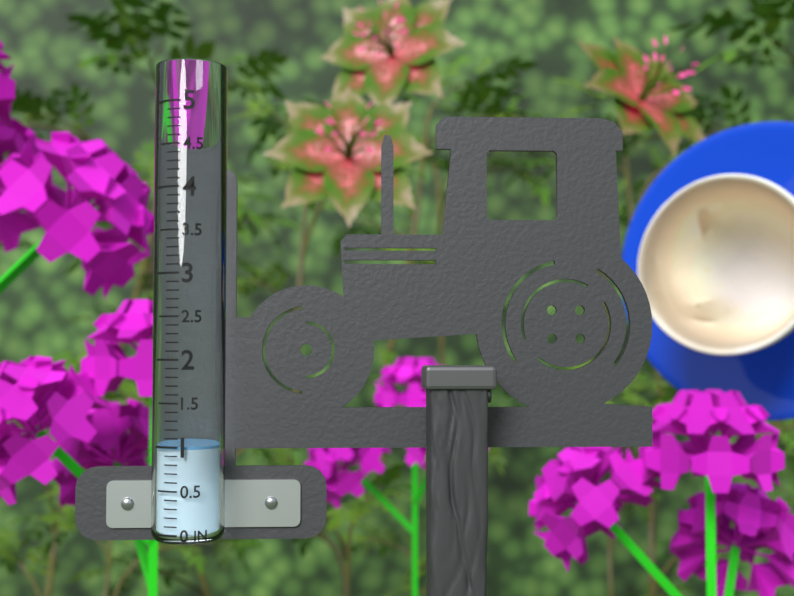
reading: 1.0 in
